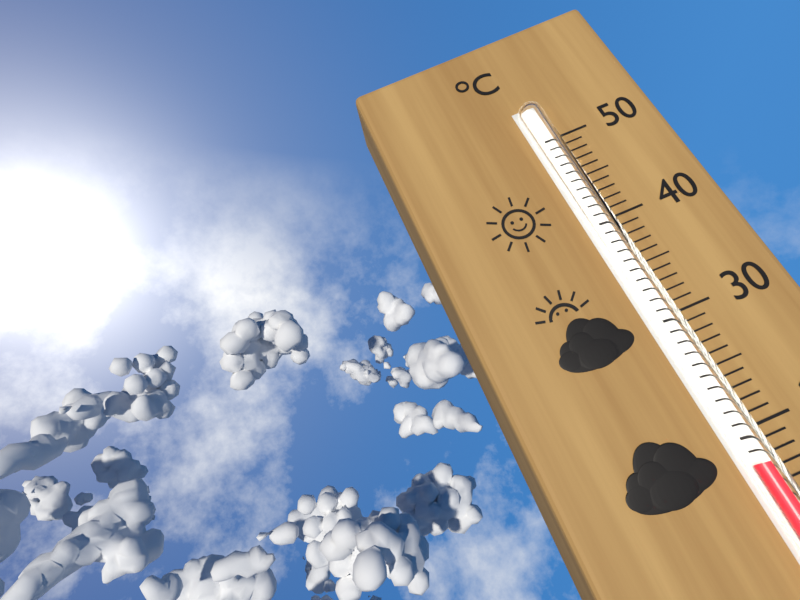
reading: 18 °C
